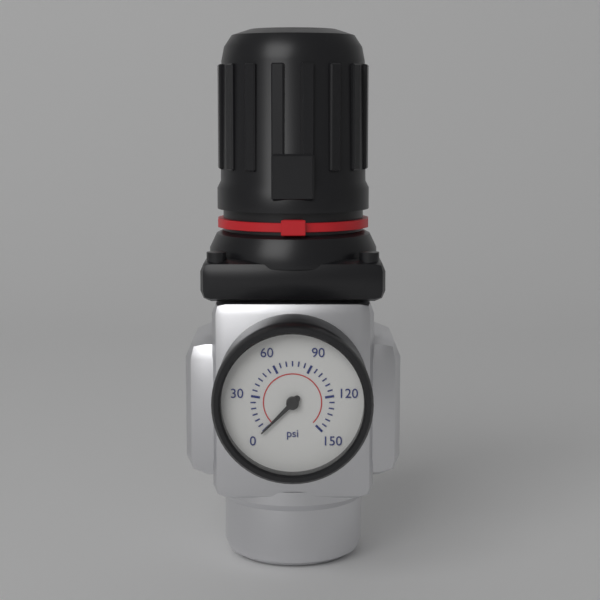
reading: 0 psi
